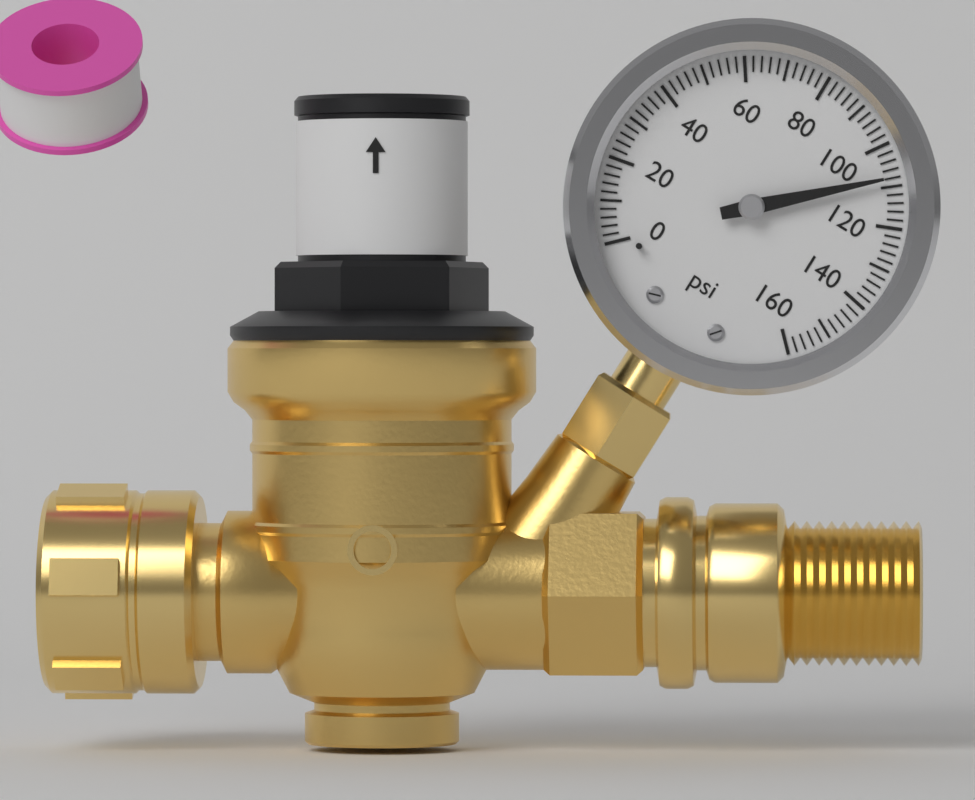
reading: 108 psi
